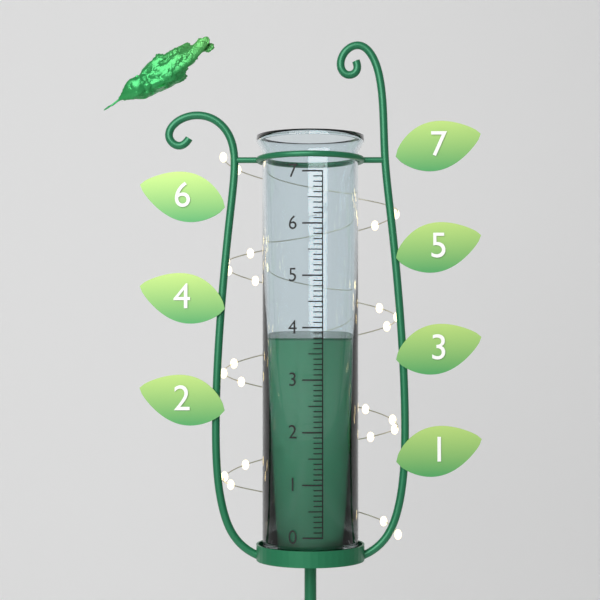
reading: 3.8 (no unit)
